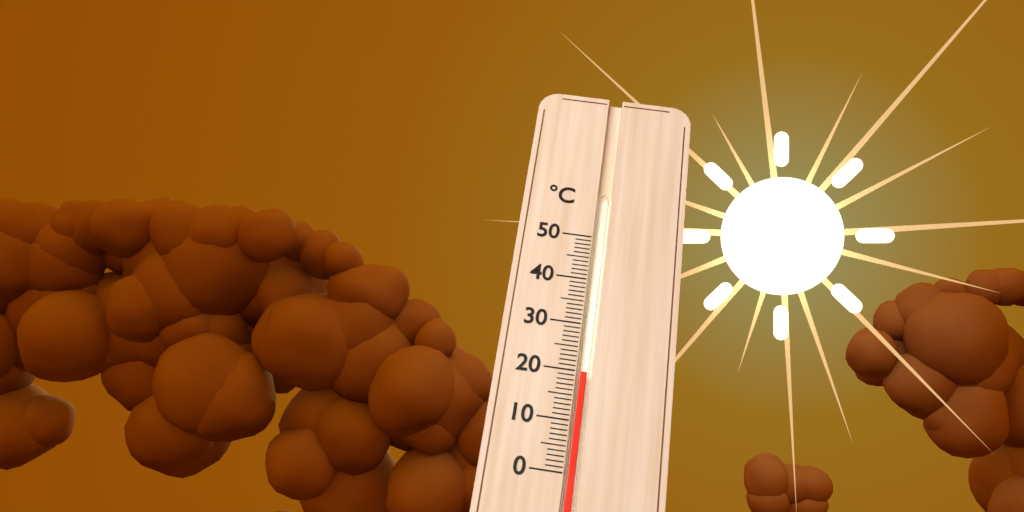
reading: 20 °C
